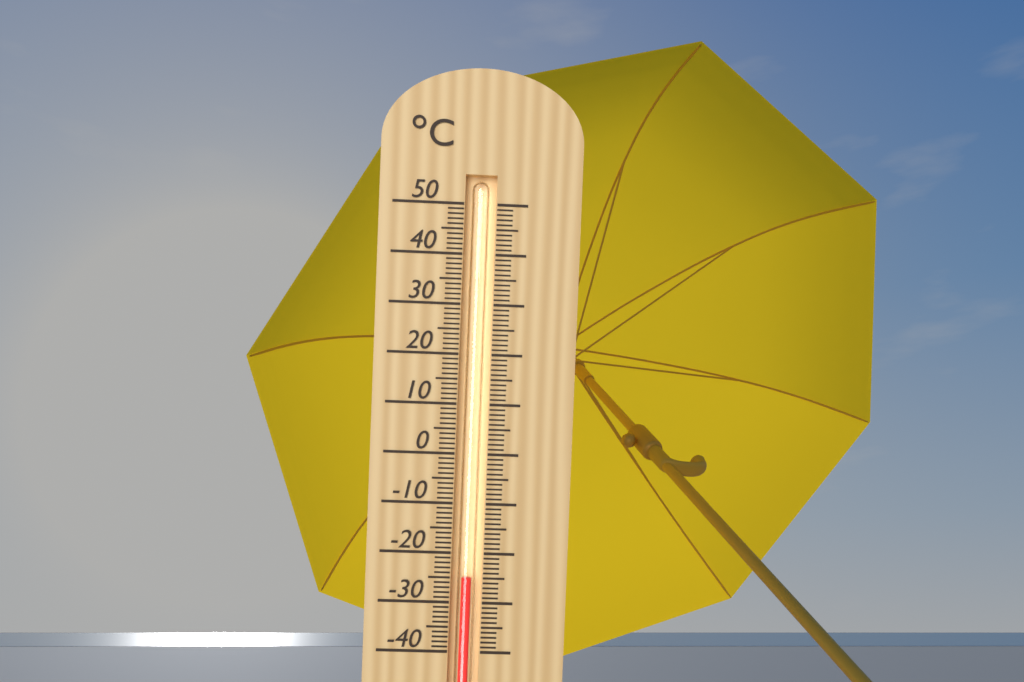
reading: -25 °C
